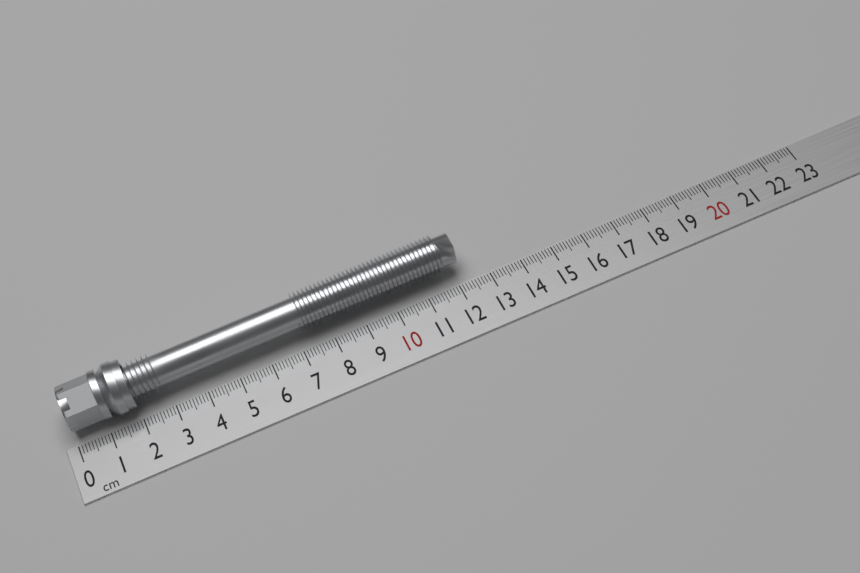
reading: 12.3 cm
